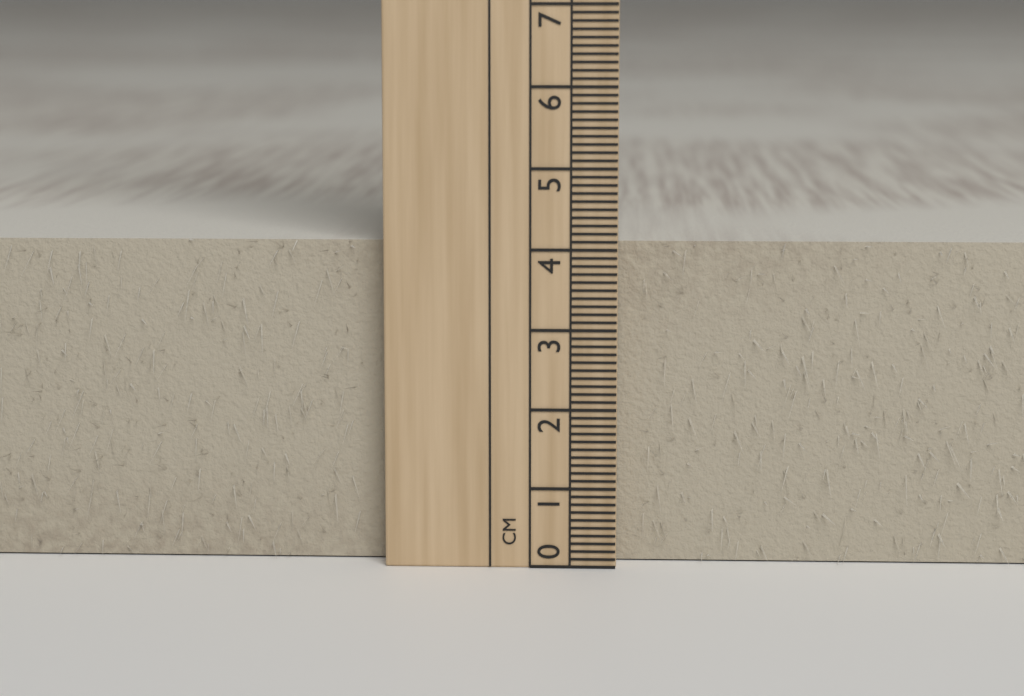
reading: 4.1 cm
